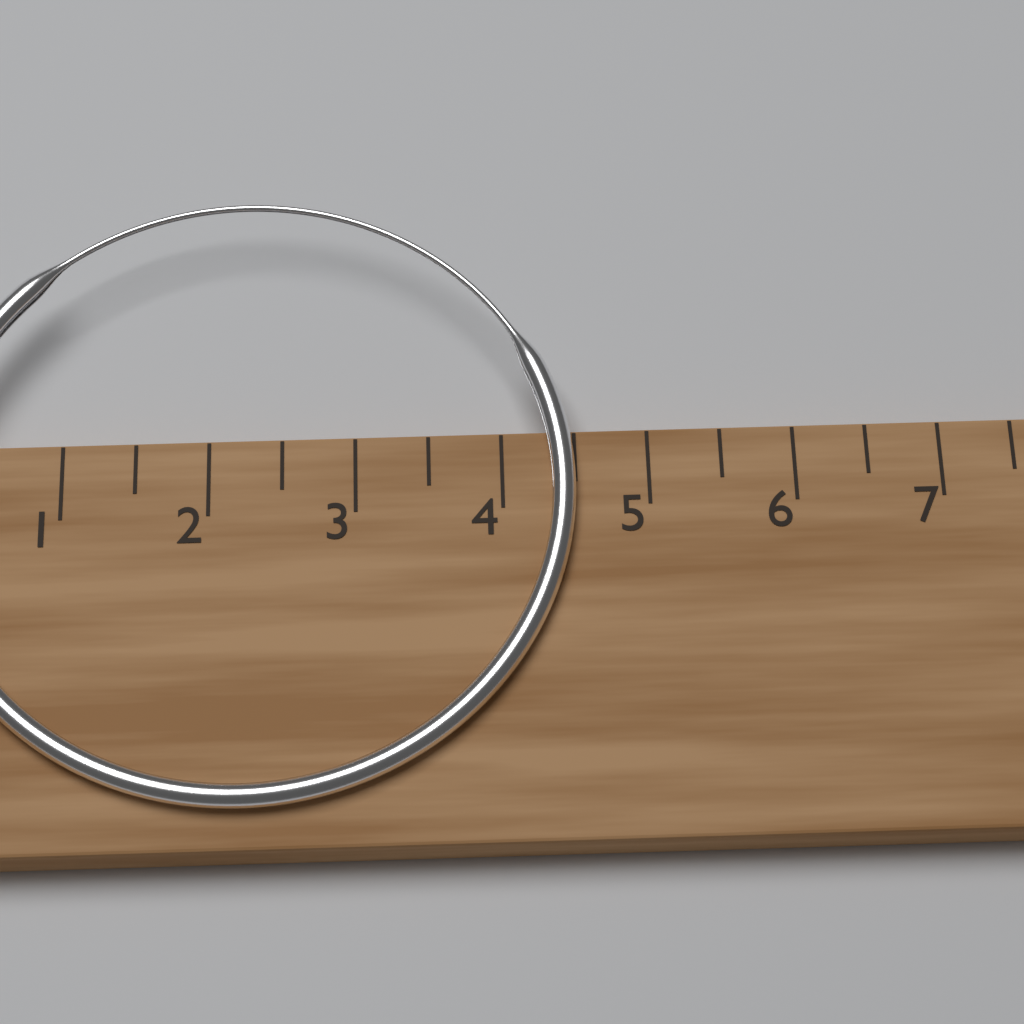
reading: 4.5 cm
